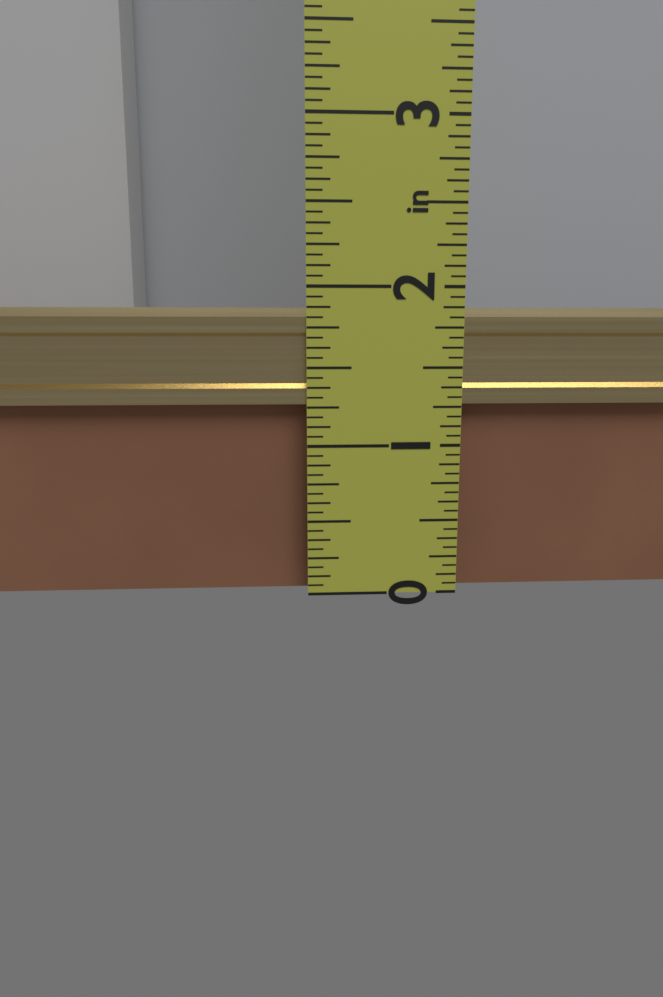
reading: 1.8750 in
